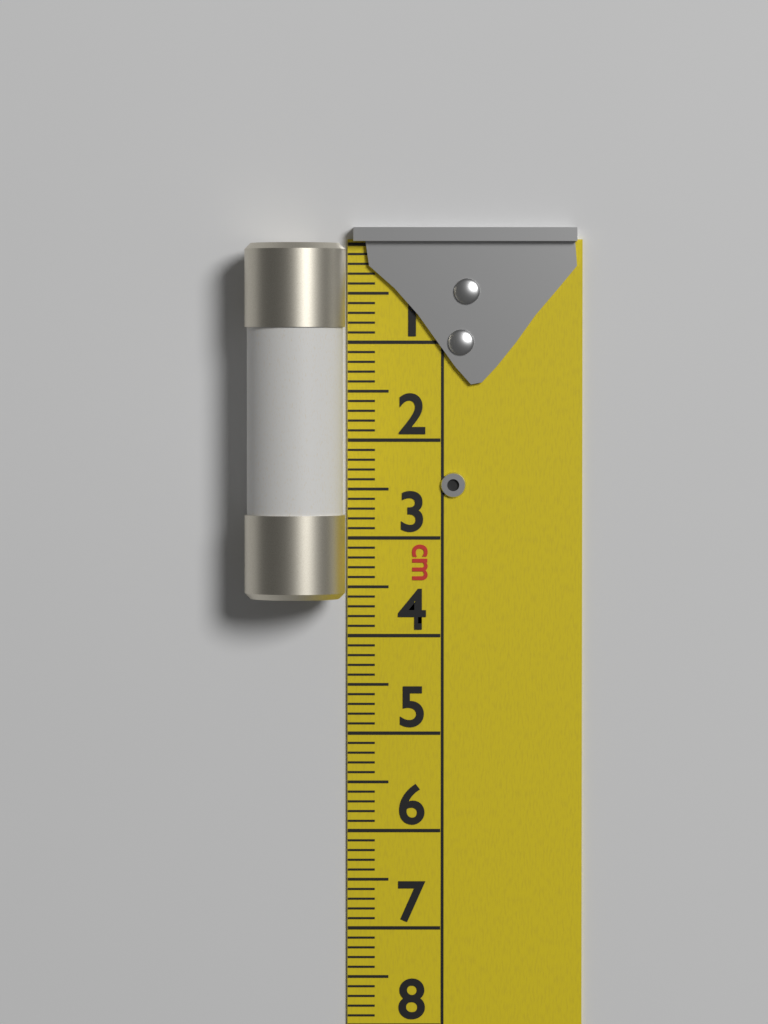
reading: 3.6 cm
